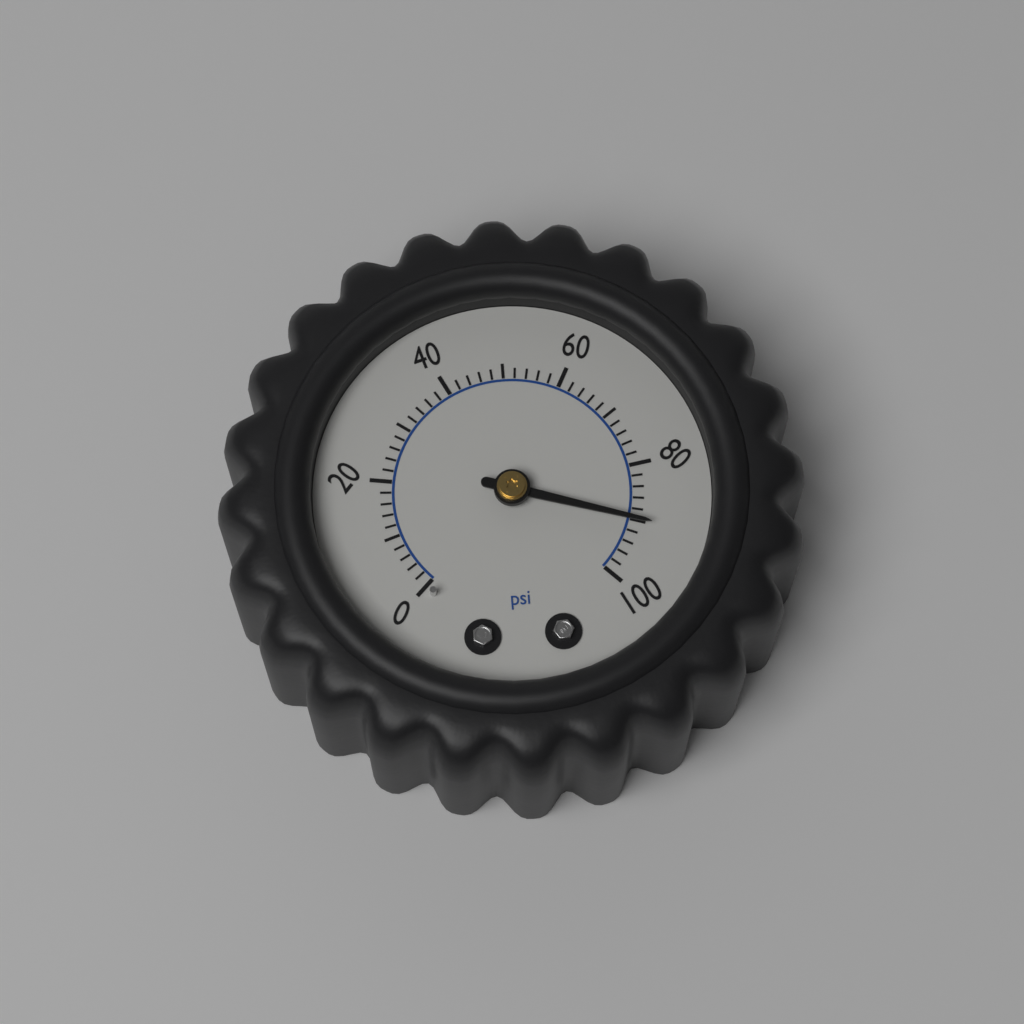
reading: 90 psi
